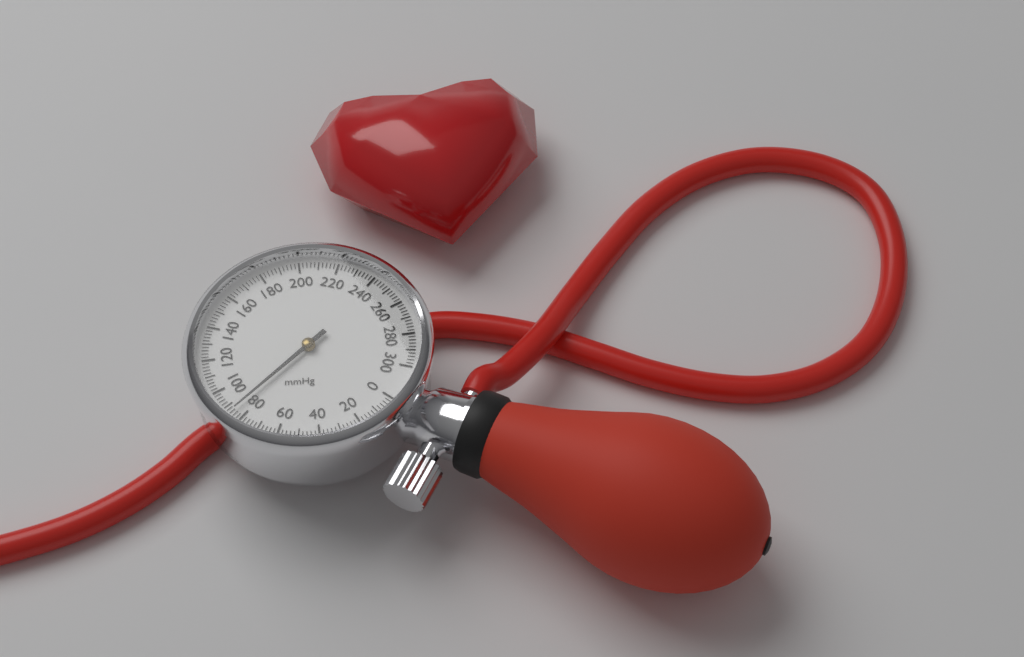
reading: 86 mmHg
